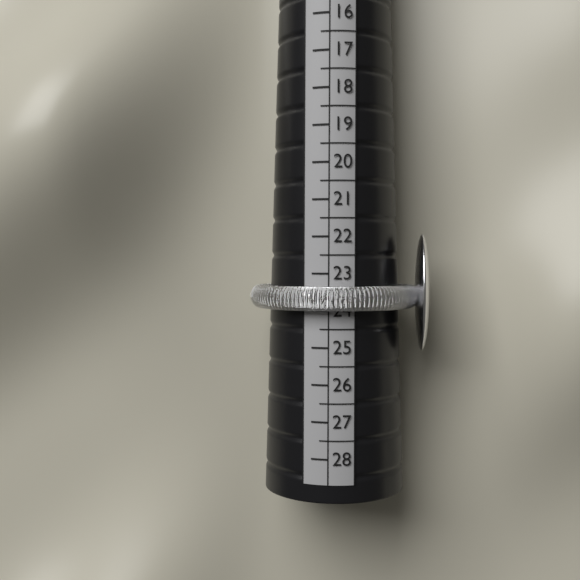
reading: 24.0 (no unit)
